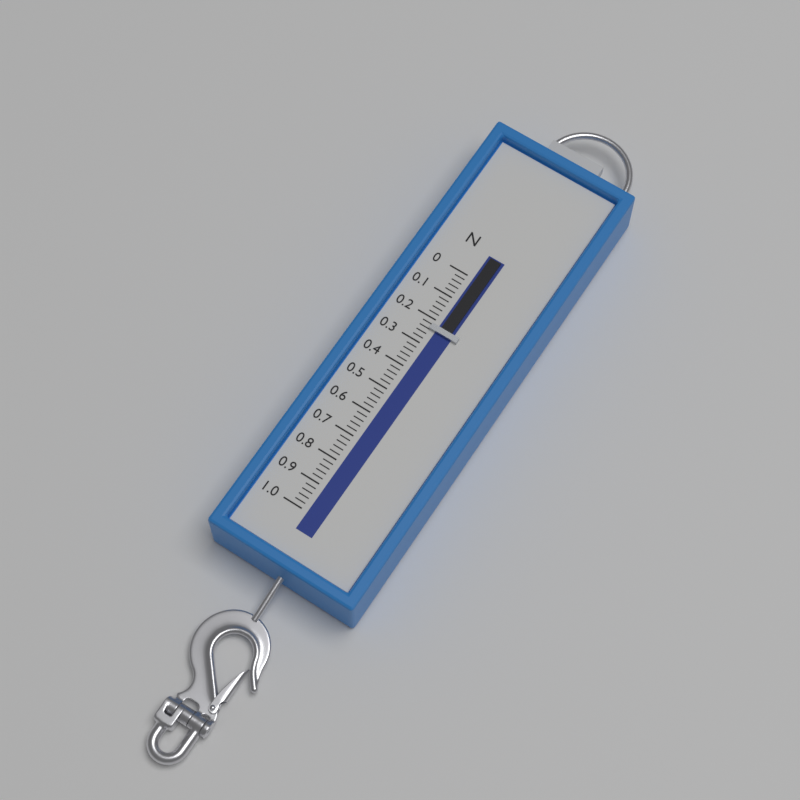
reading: 0.24 N
